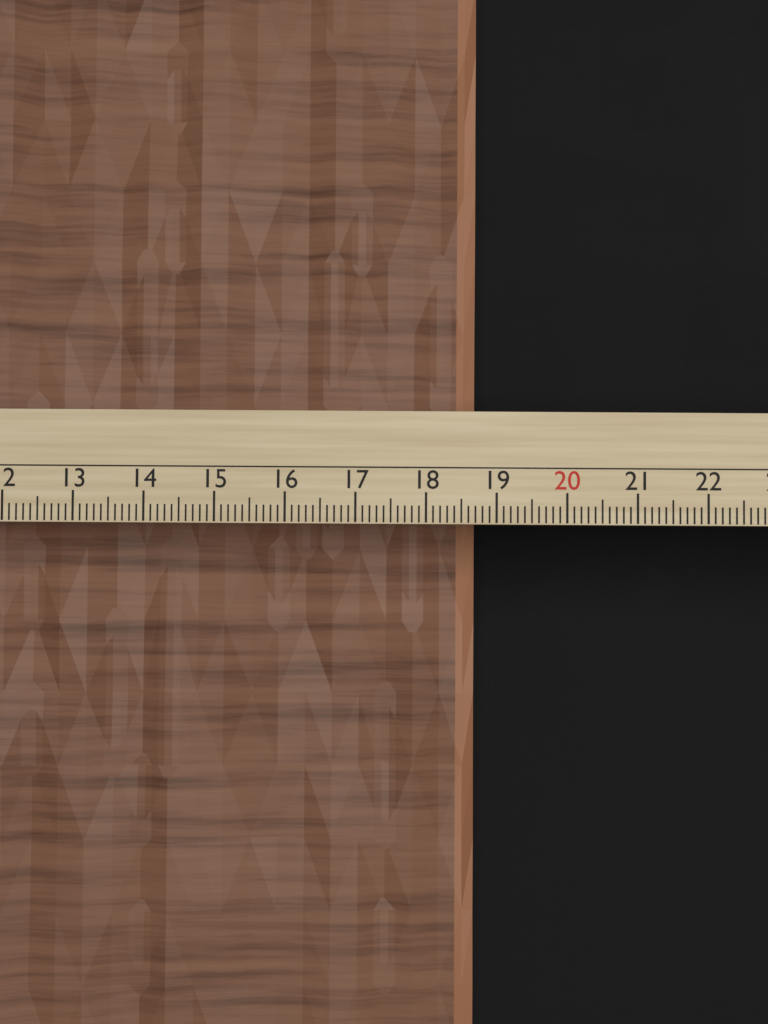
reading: 18.8 cm
